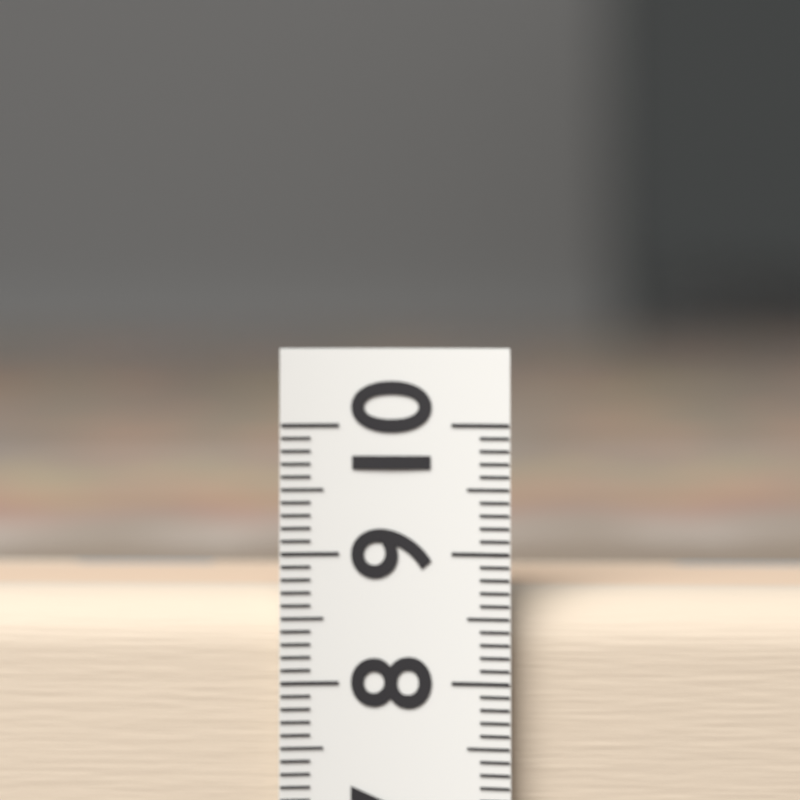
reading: 8.7 (no unit)
